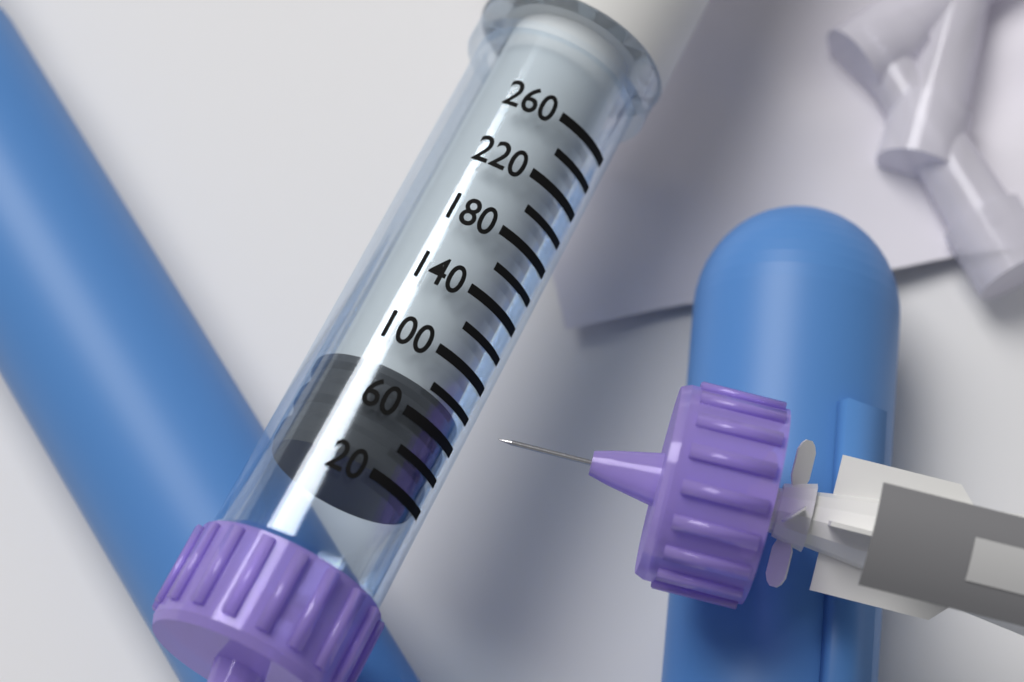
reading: 24 (no unit)
